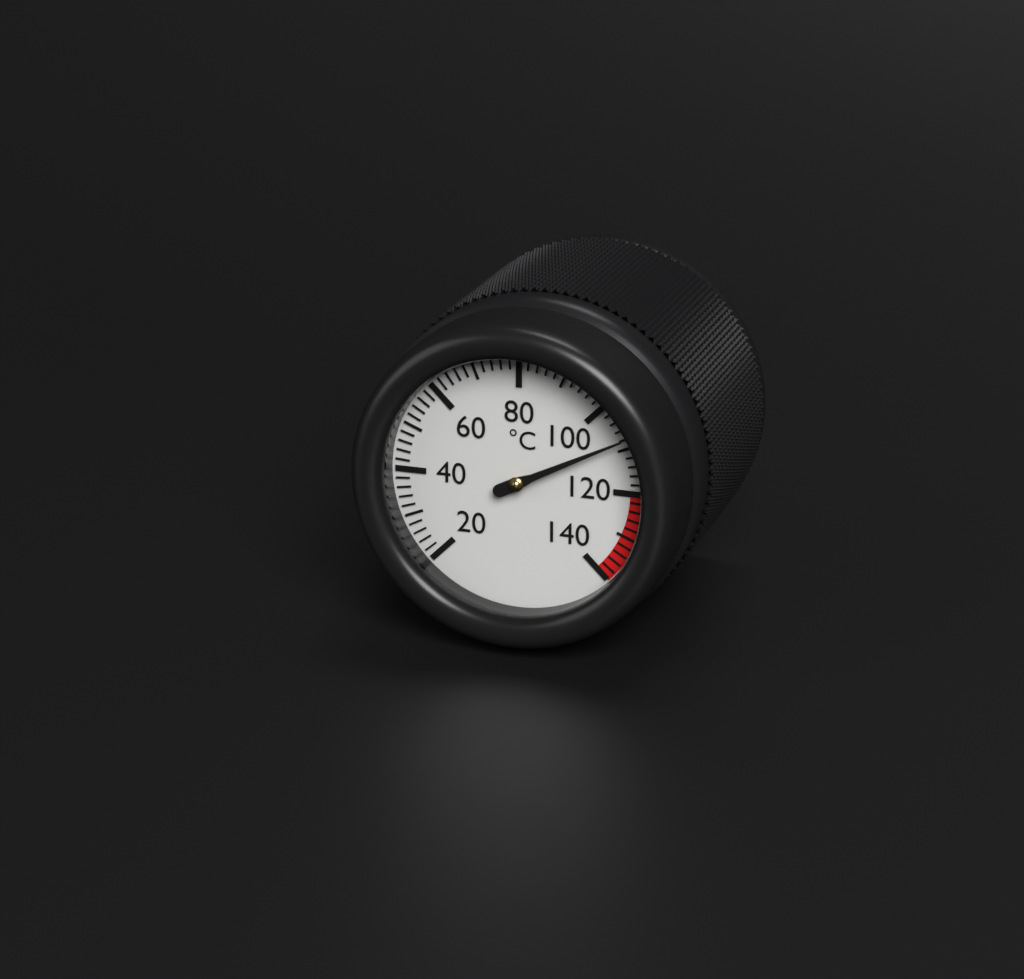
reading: 108 °C
